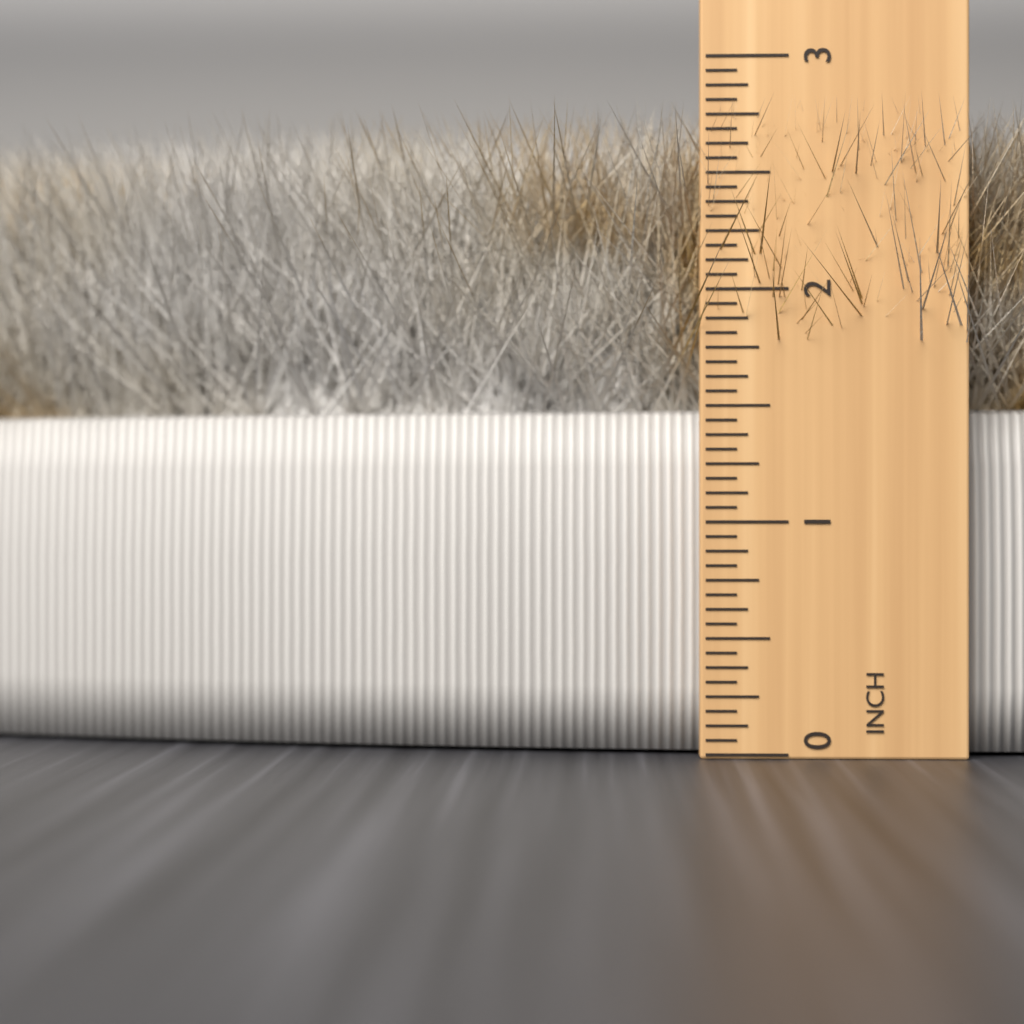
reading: 2.8125 in
